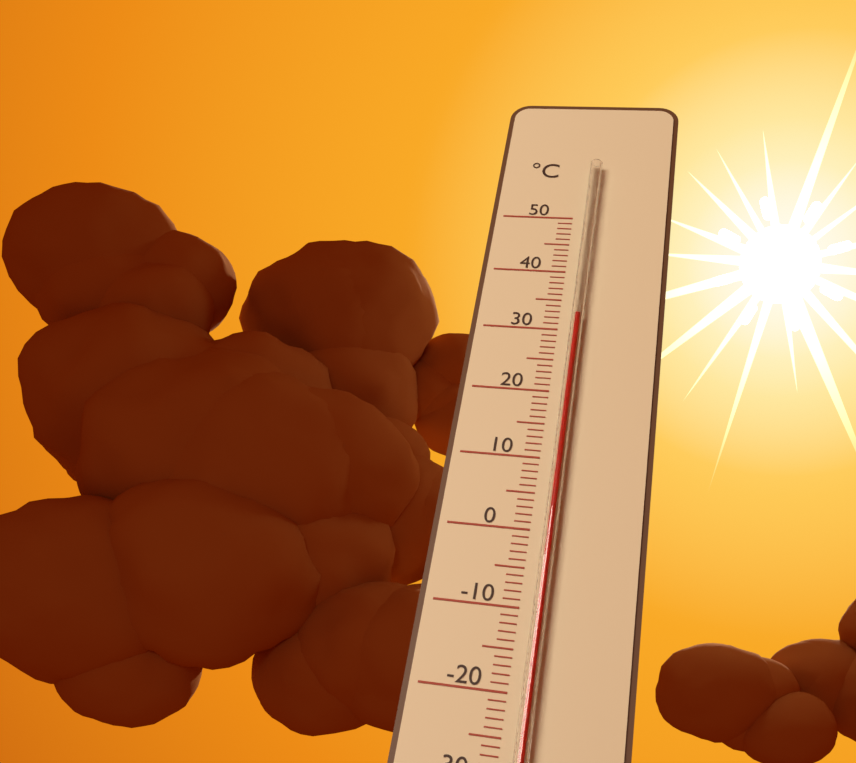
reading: 32 °C
